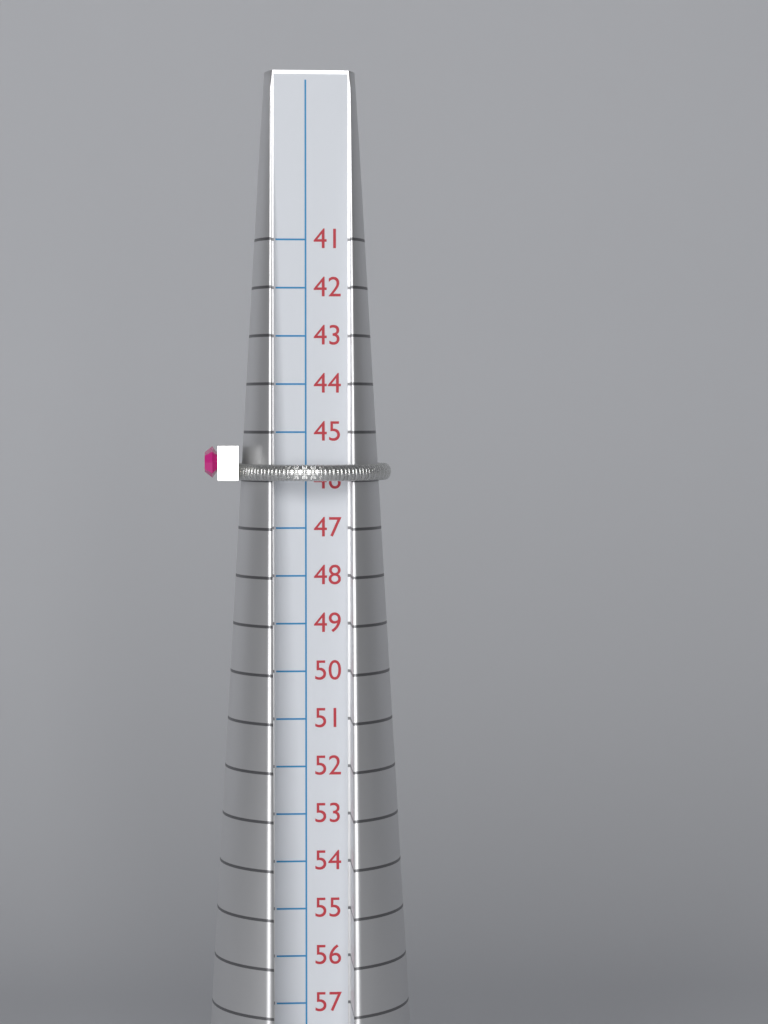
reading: 46 (no unit)
